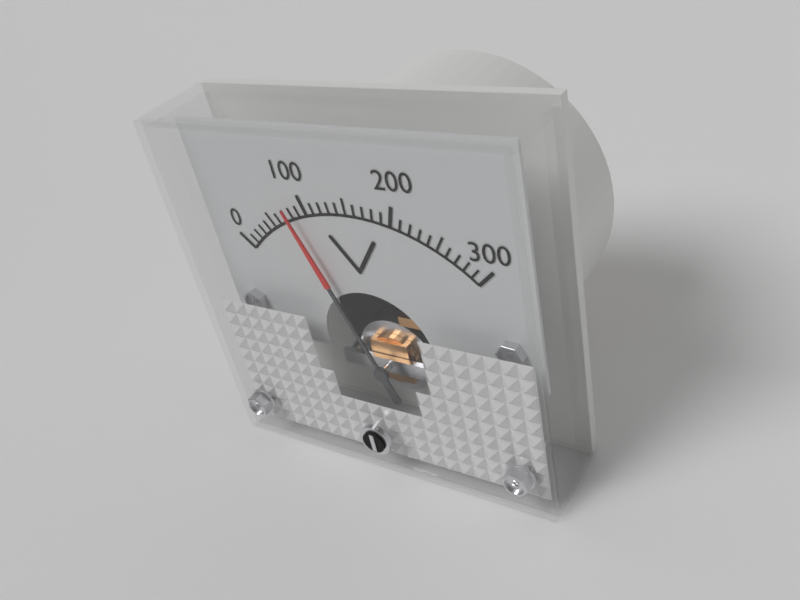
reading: 80 V
